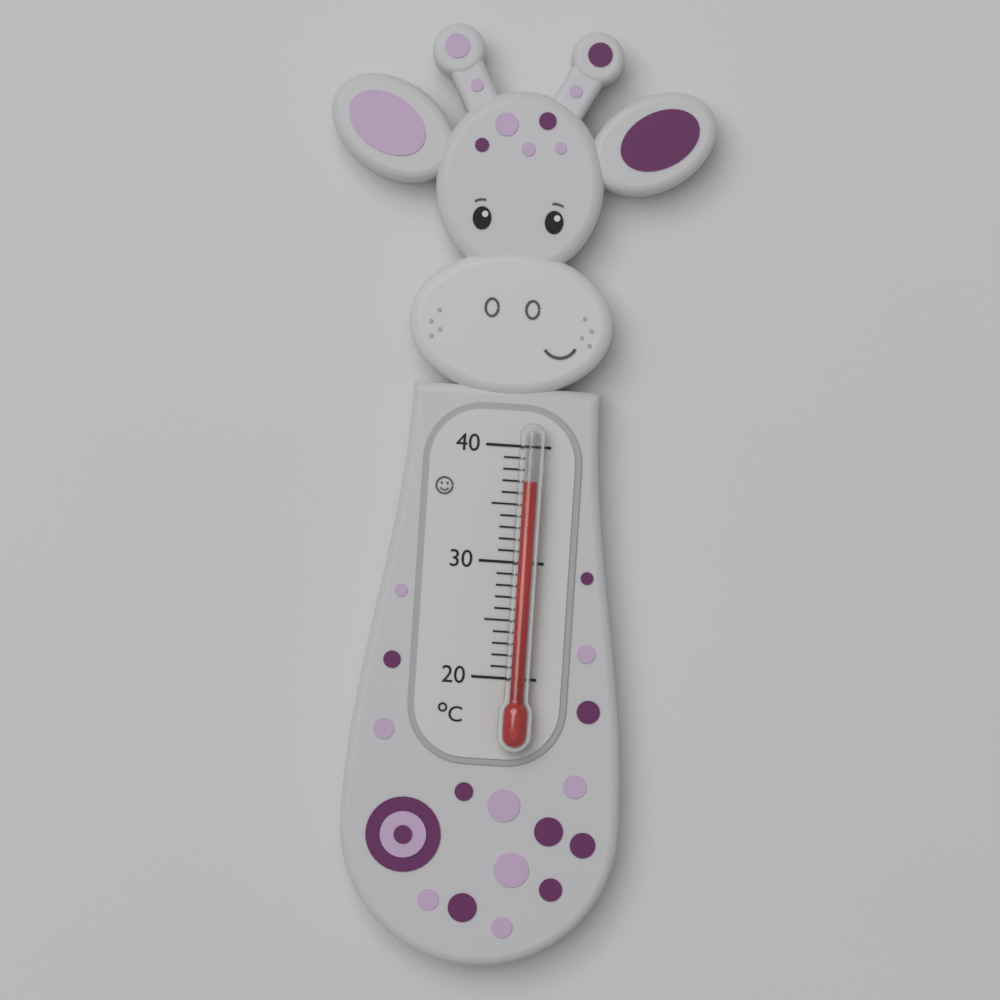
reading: 37 °C
